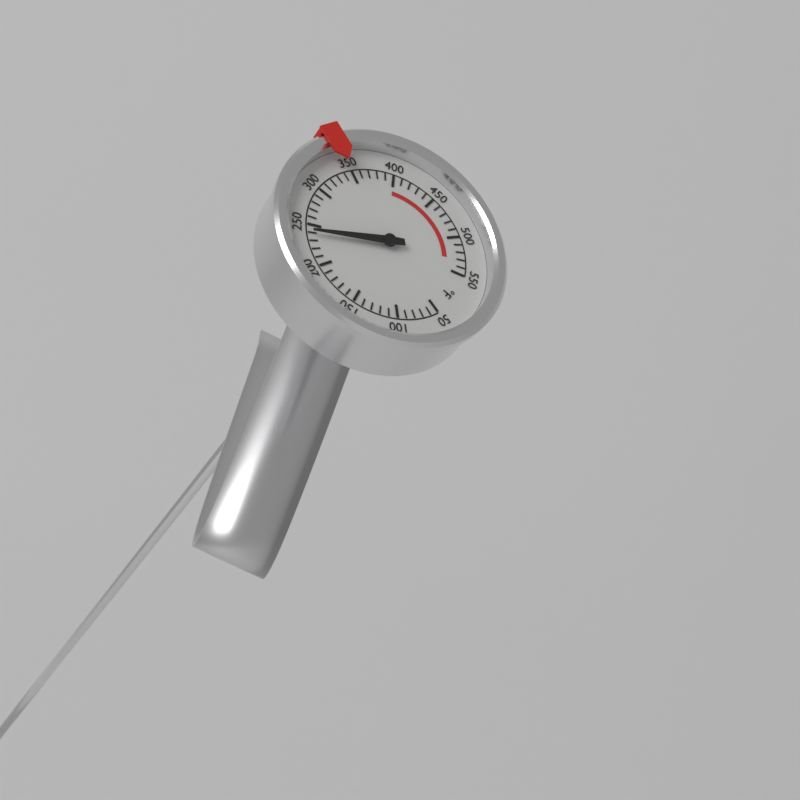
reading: 240 °F
